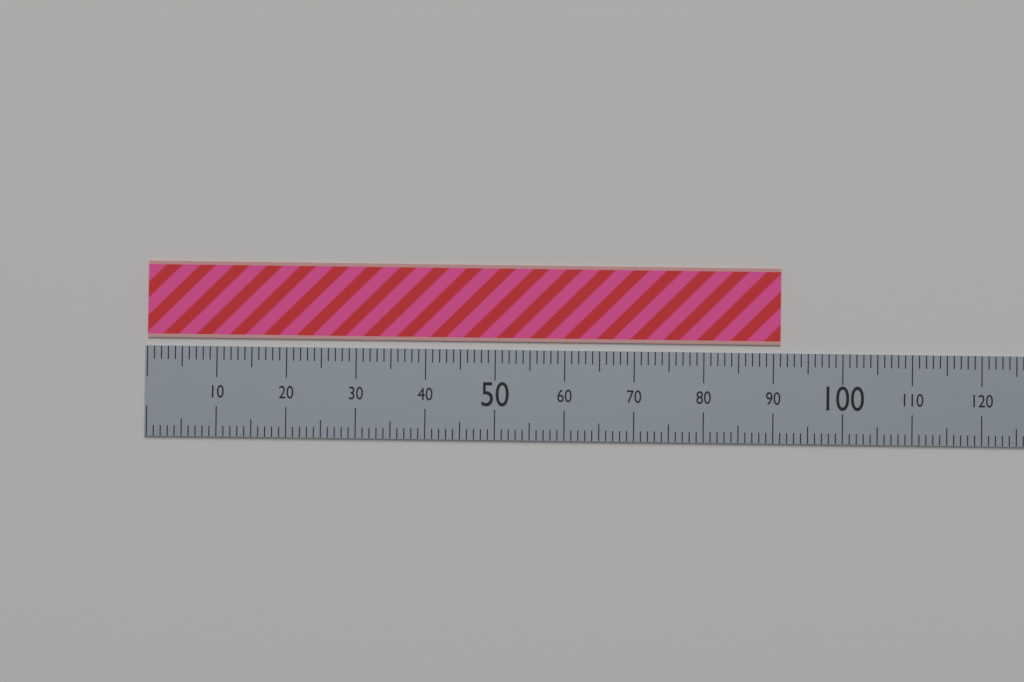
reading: 91 (no unit)
